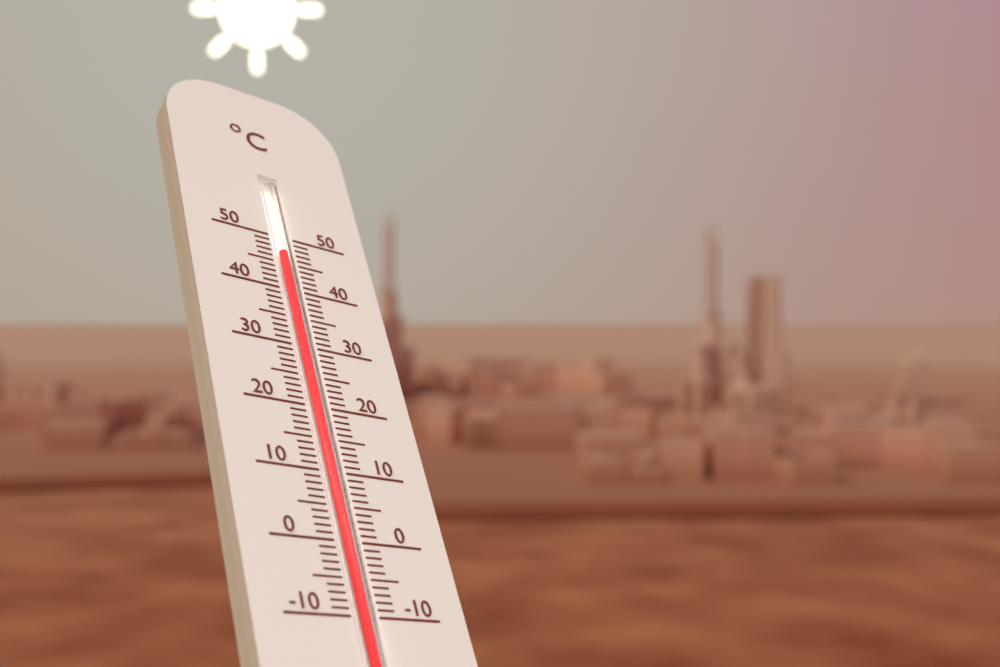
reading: 47 °C
